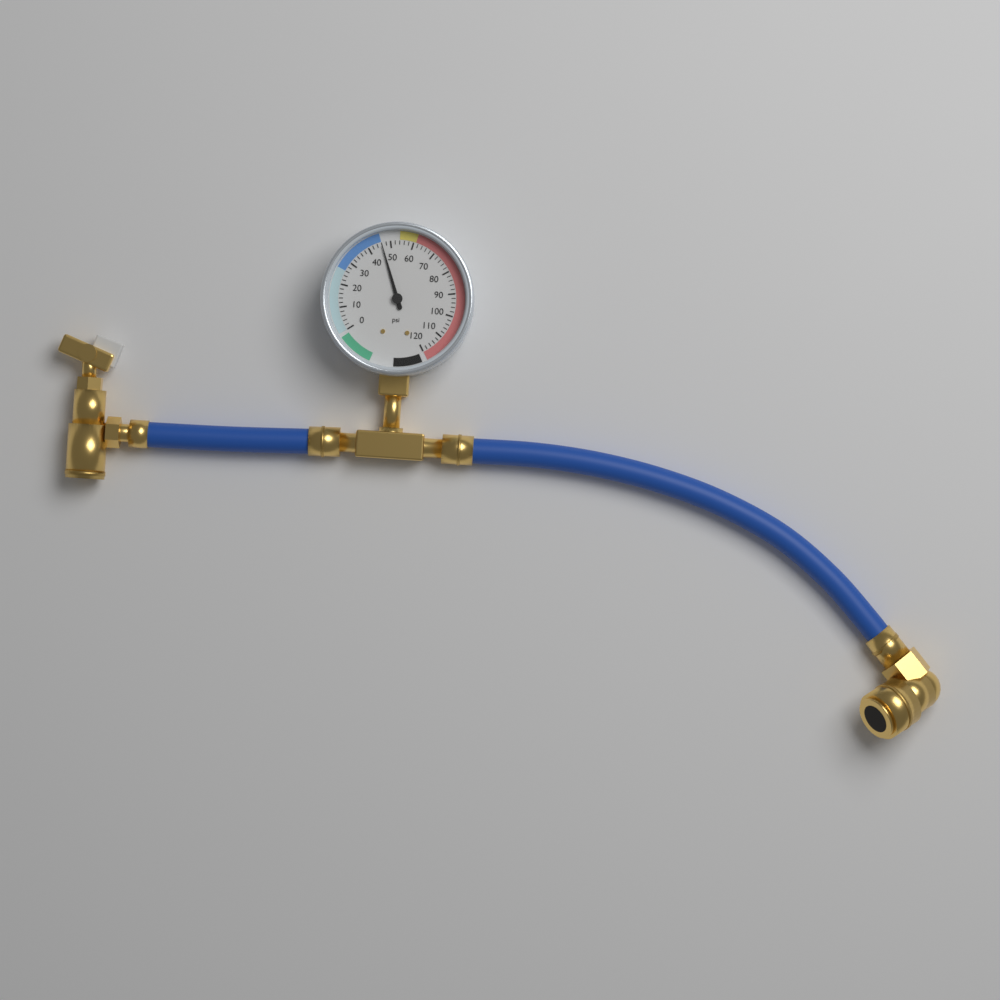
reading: 46 psi
